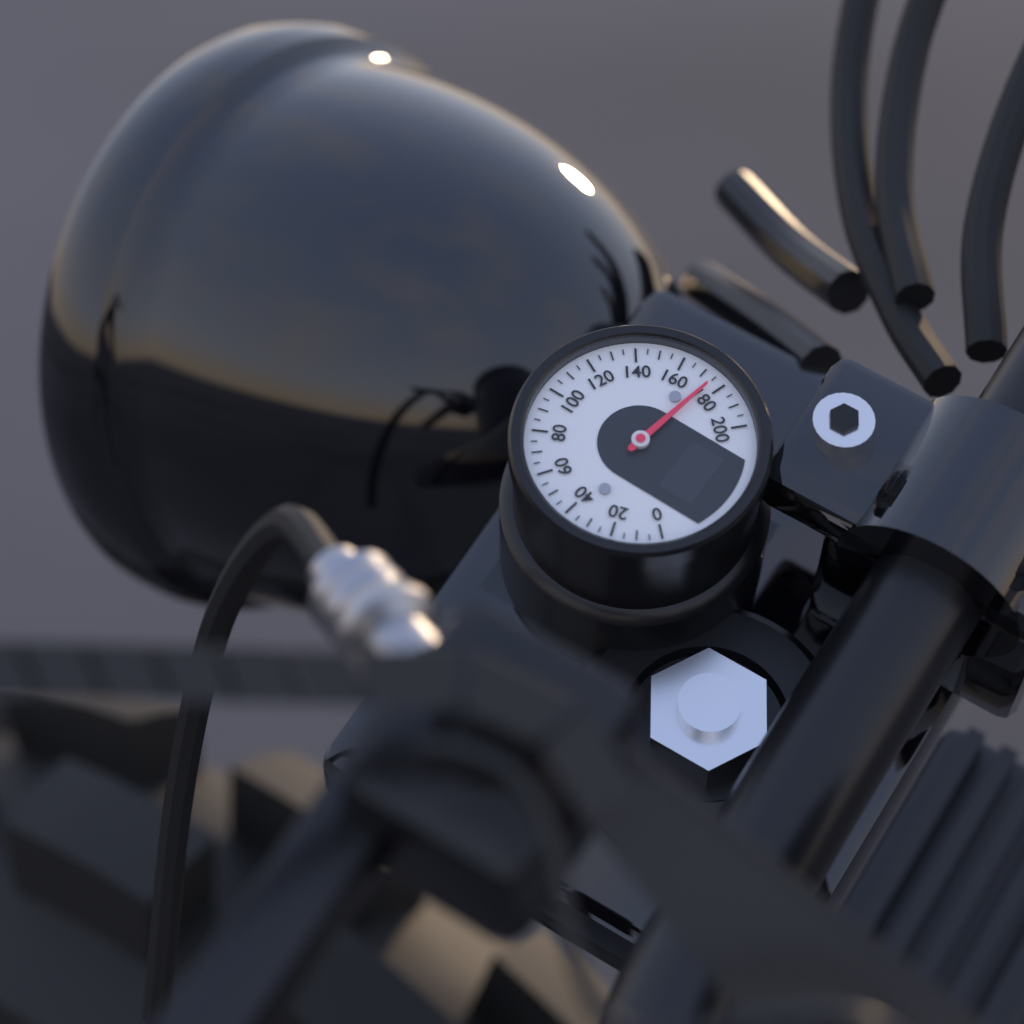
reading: 175 (no unit)
